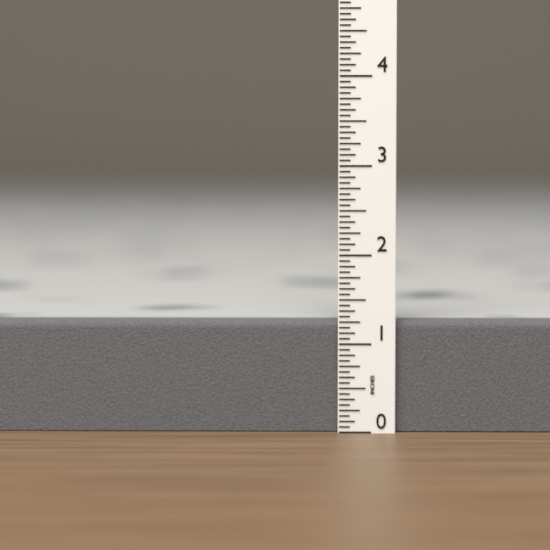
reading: 1.2500 in
